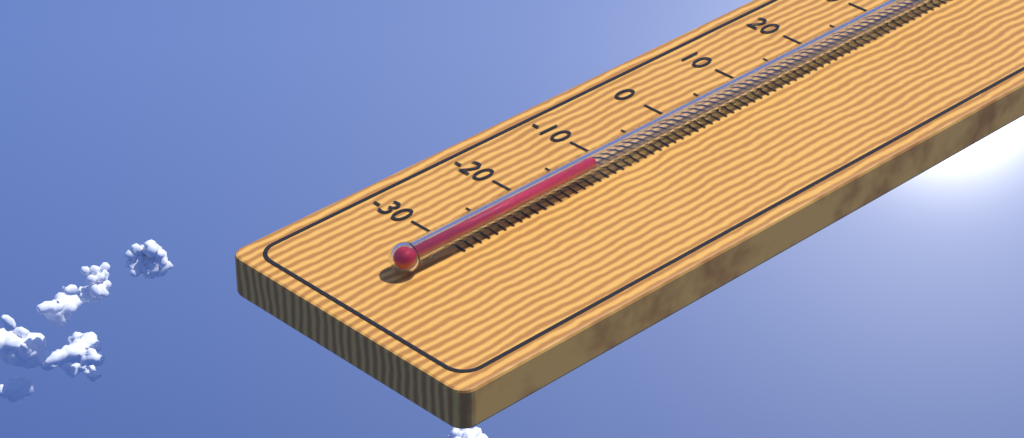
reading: -13 °C
